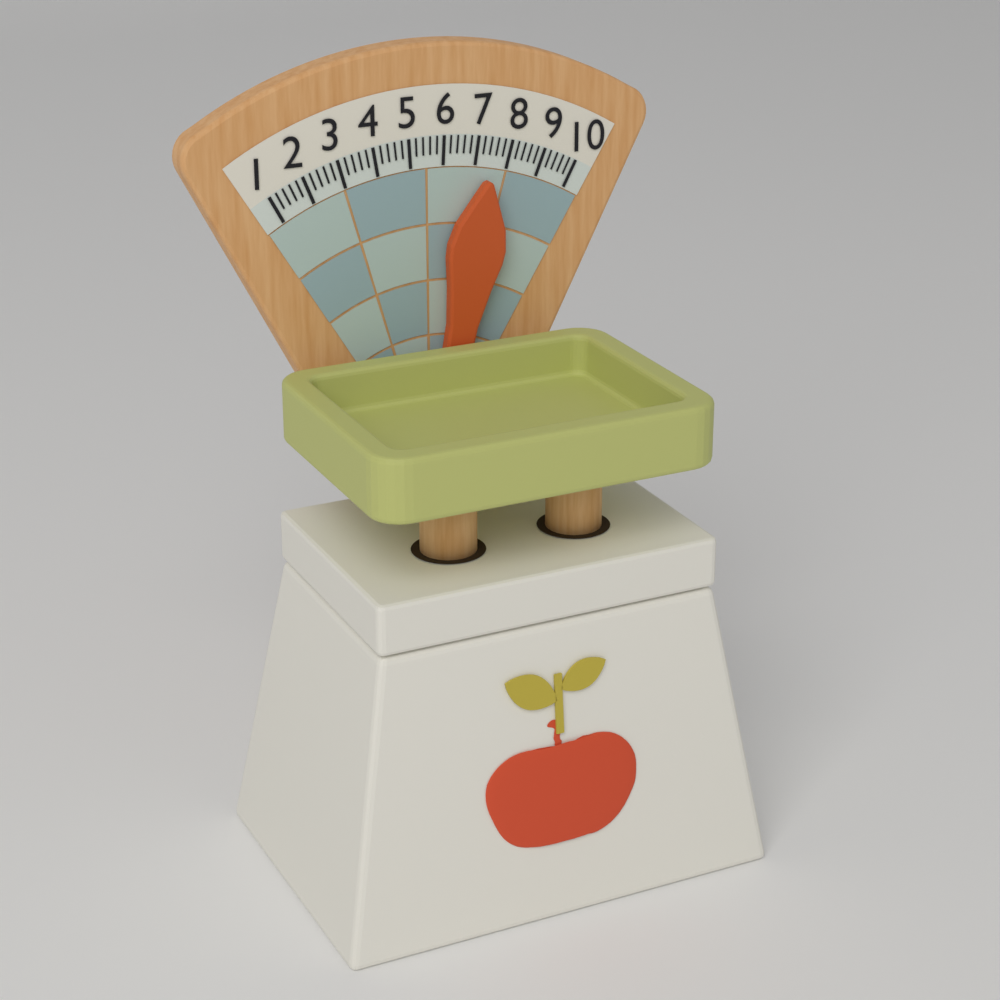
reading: 7.4 (no unit)
